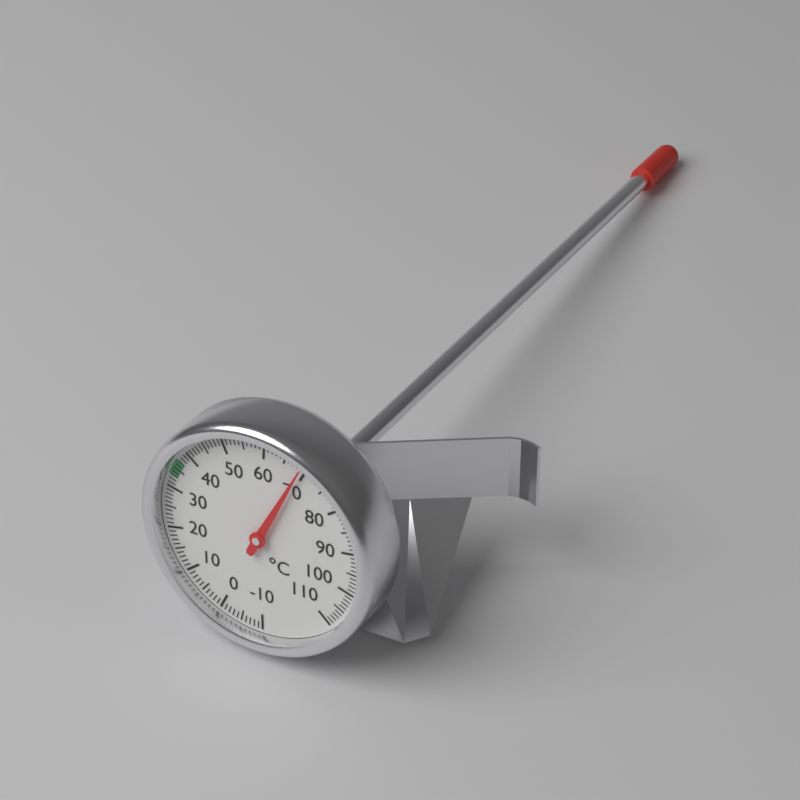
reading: 69 °C
